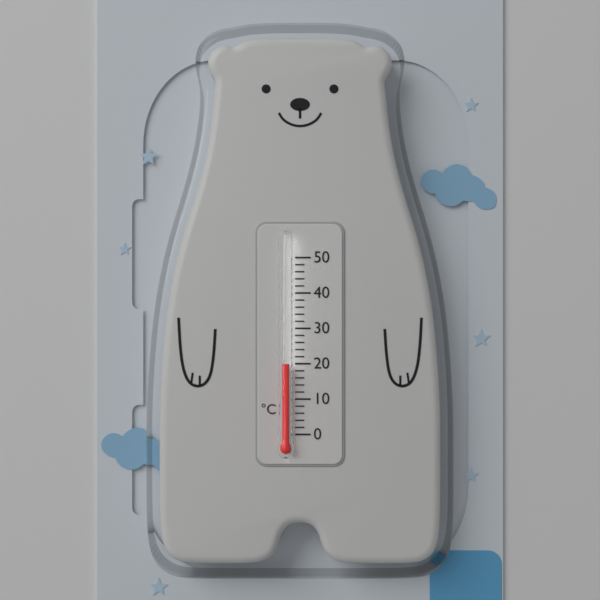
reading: 20 °C
